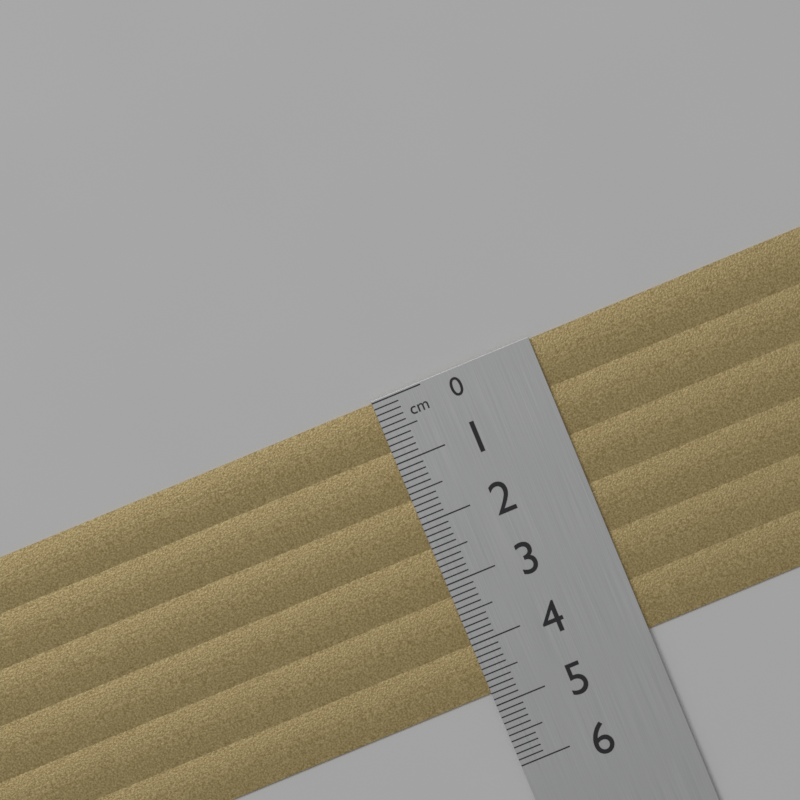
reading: 4.8 cm
